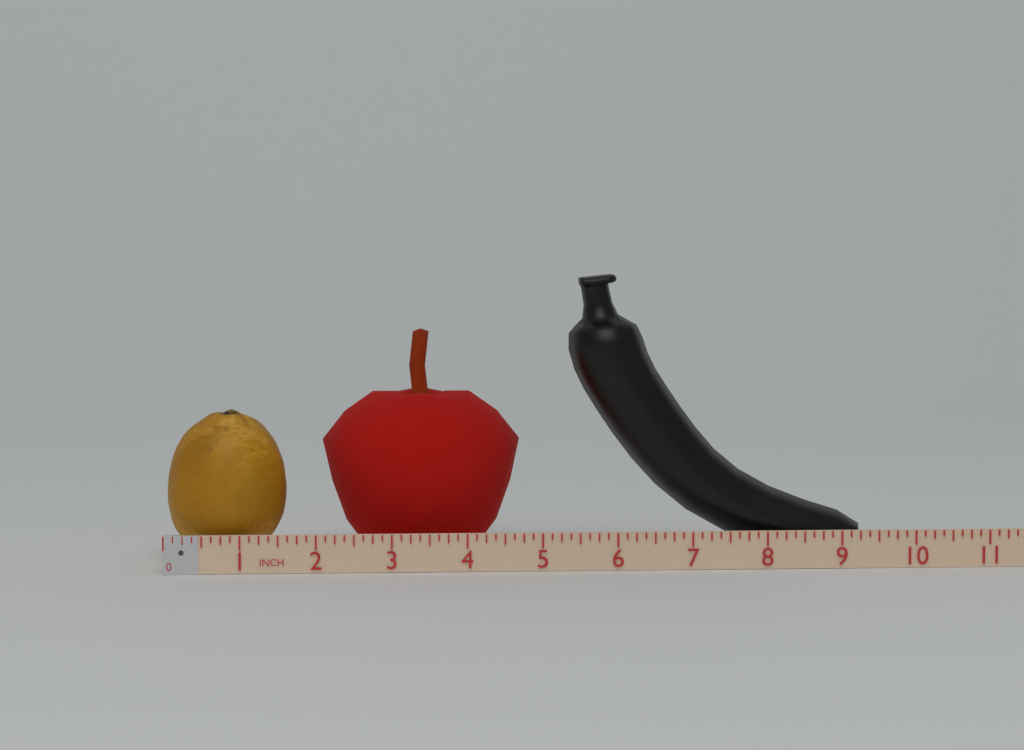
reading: 9.375 in
